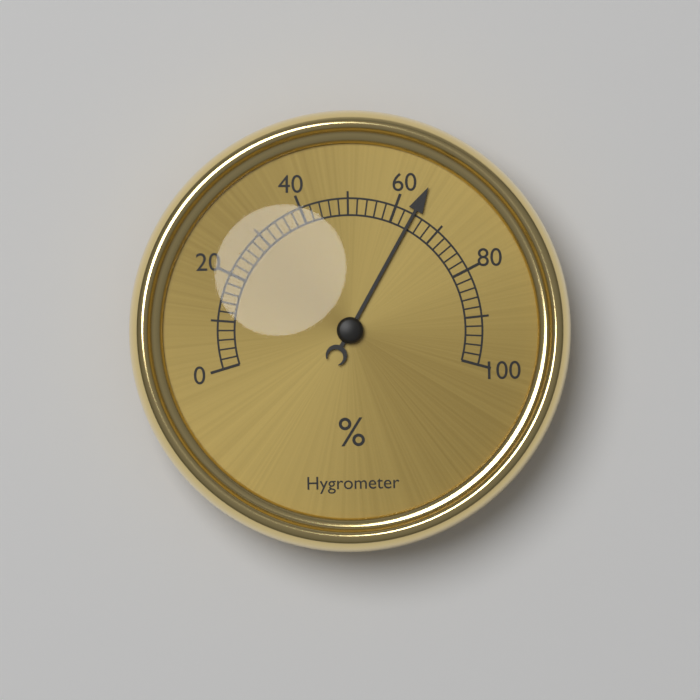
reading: 64 %
